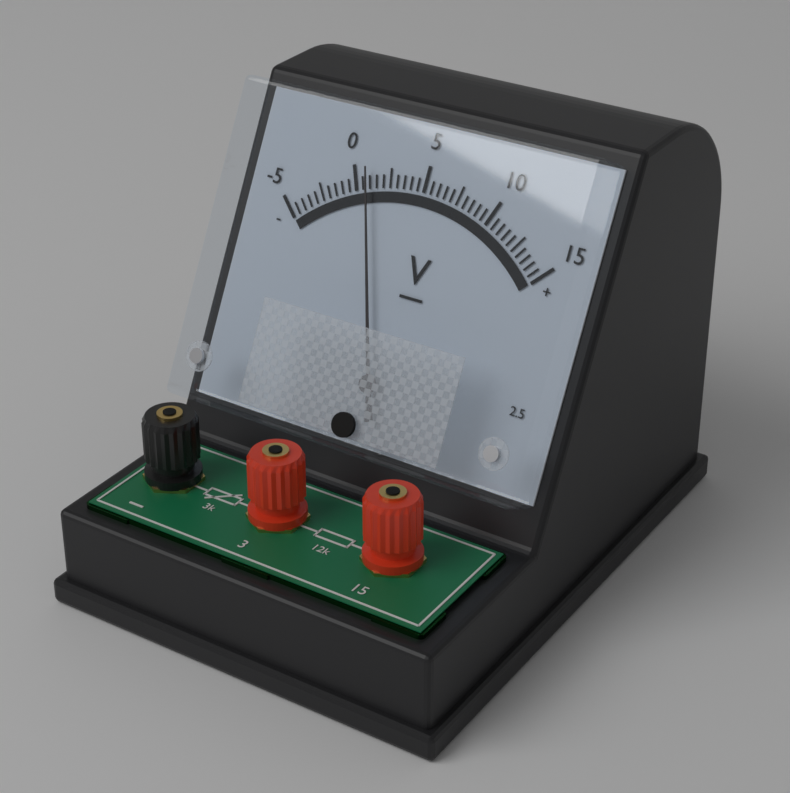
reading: 1.0 V
